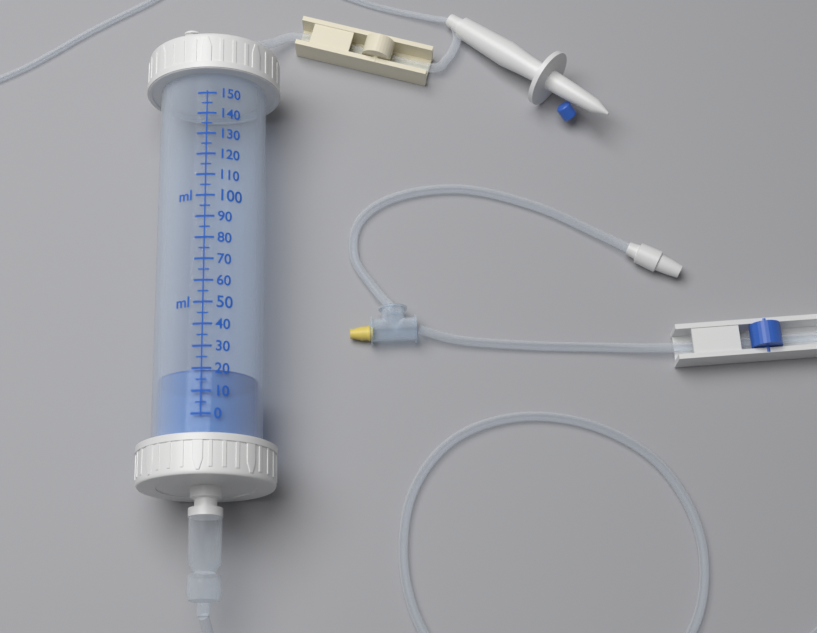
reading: 20 ml
